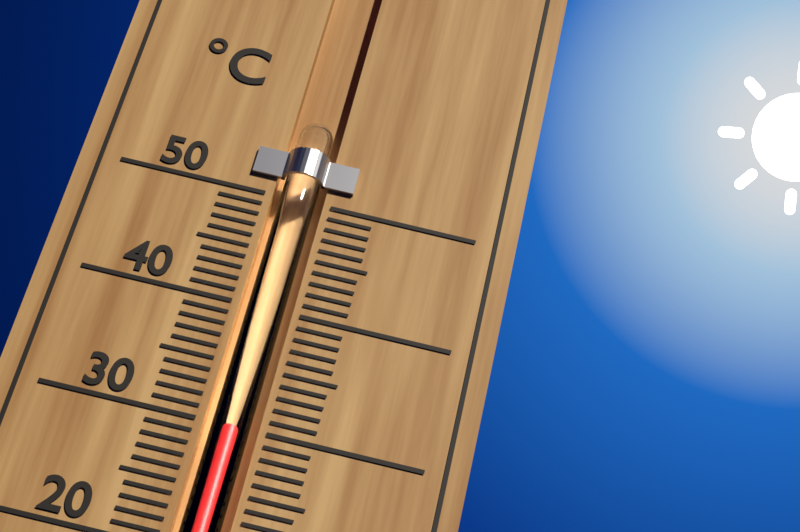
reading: 30 °C
